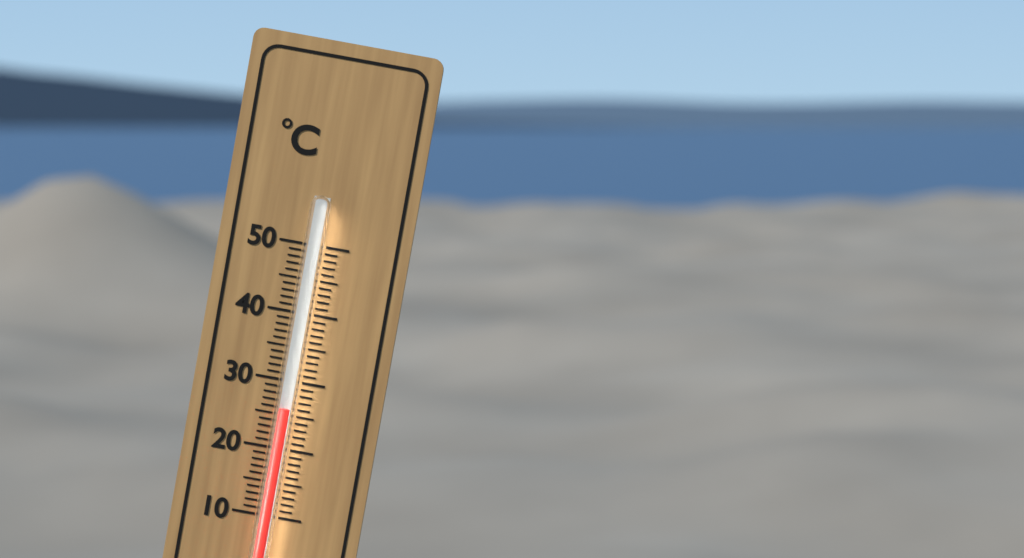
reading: 26 °C
